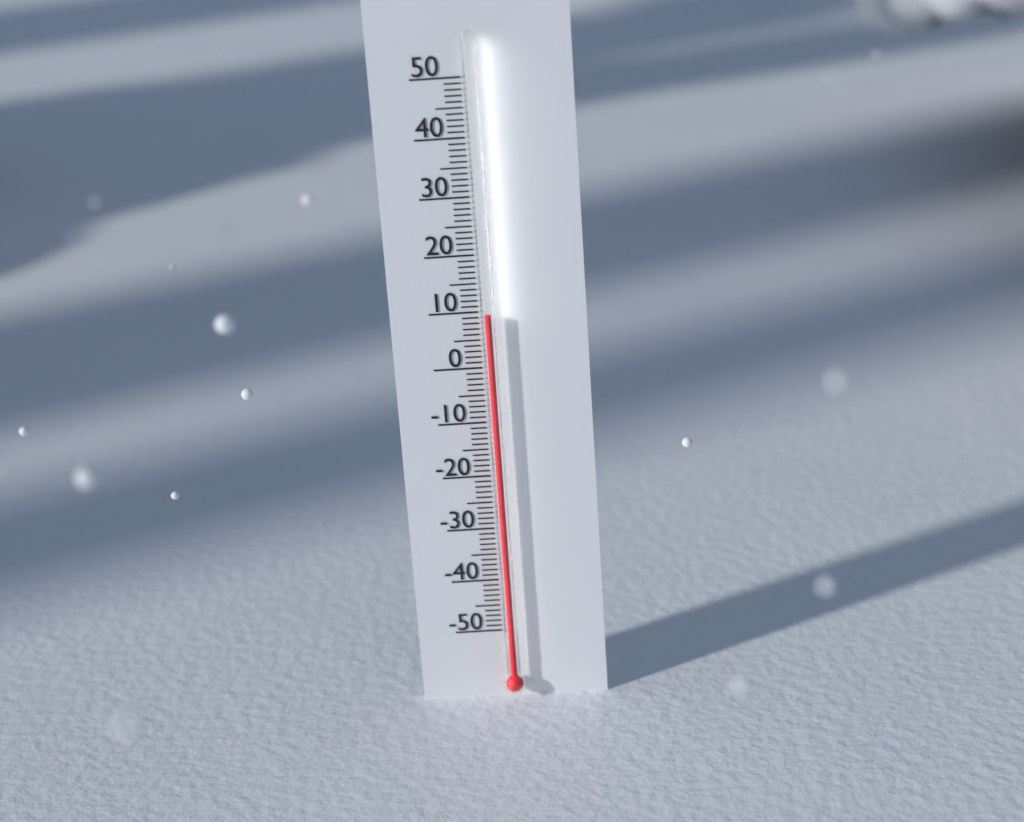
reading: 10 (no unit)
